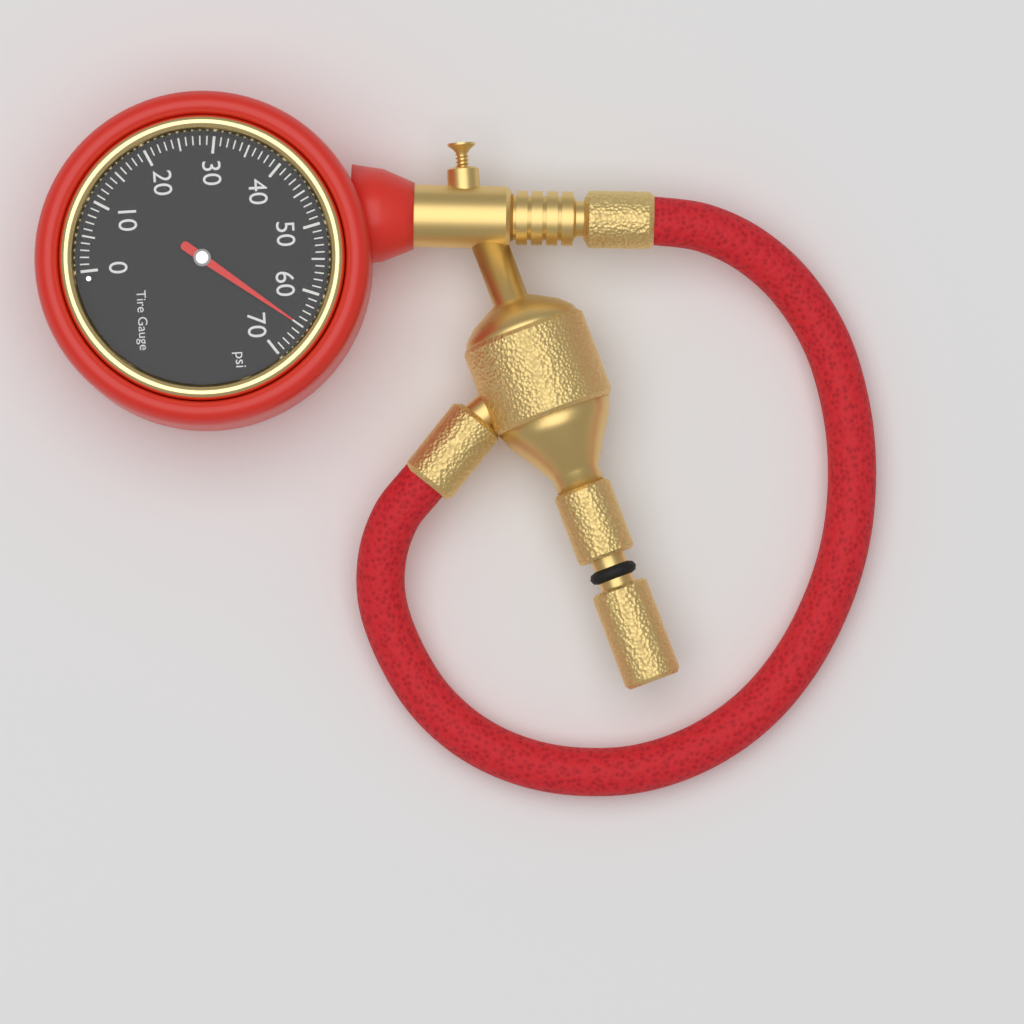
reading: 65 psi
